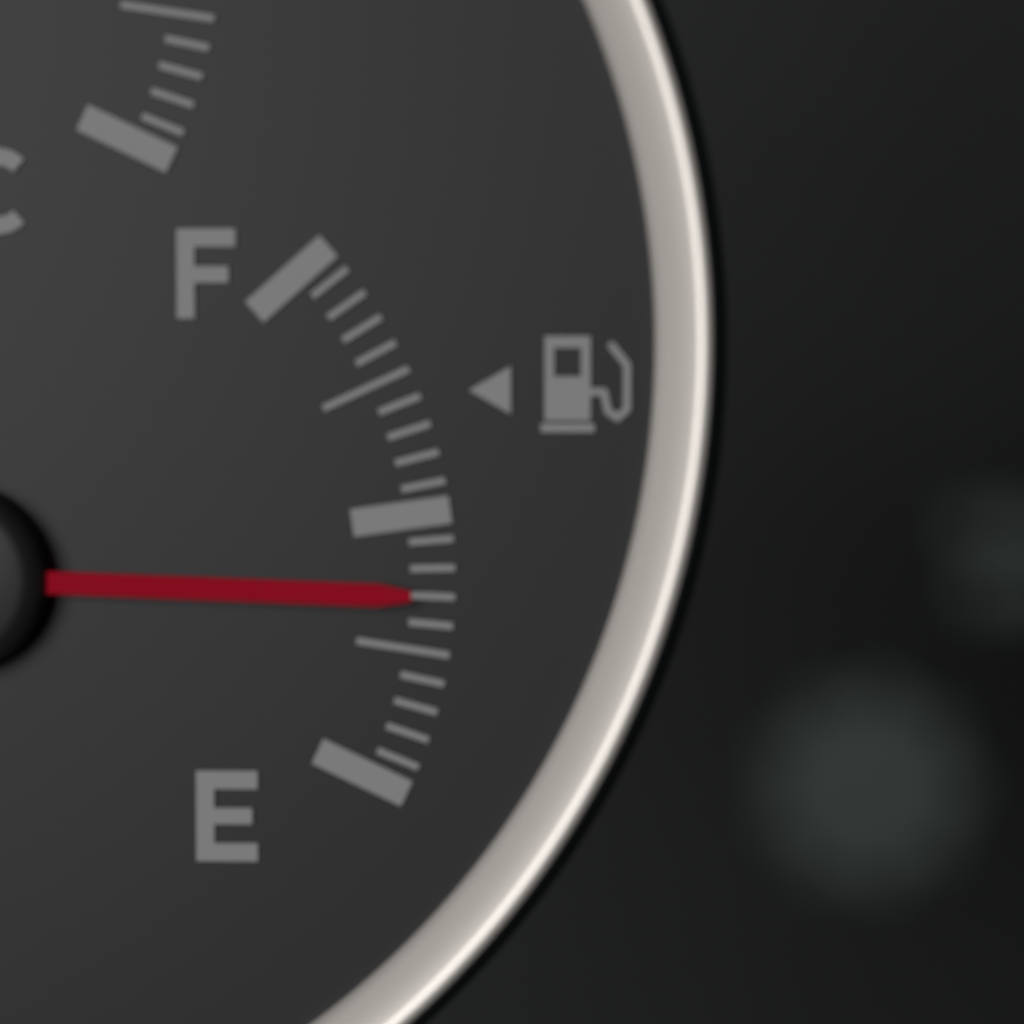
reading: 0.35 (no unit)
